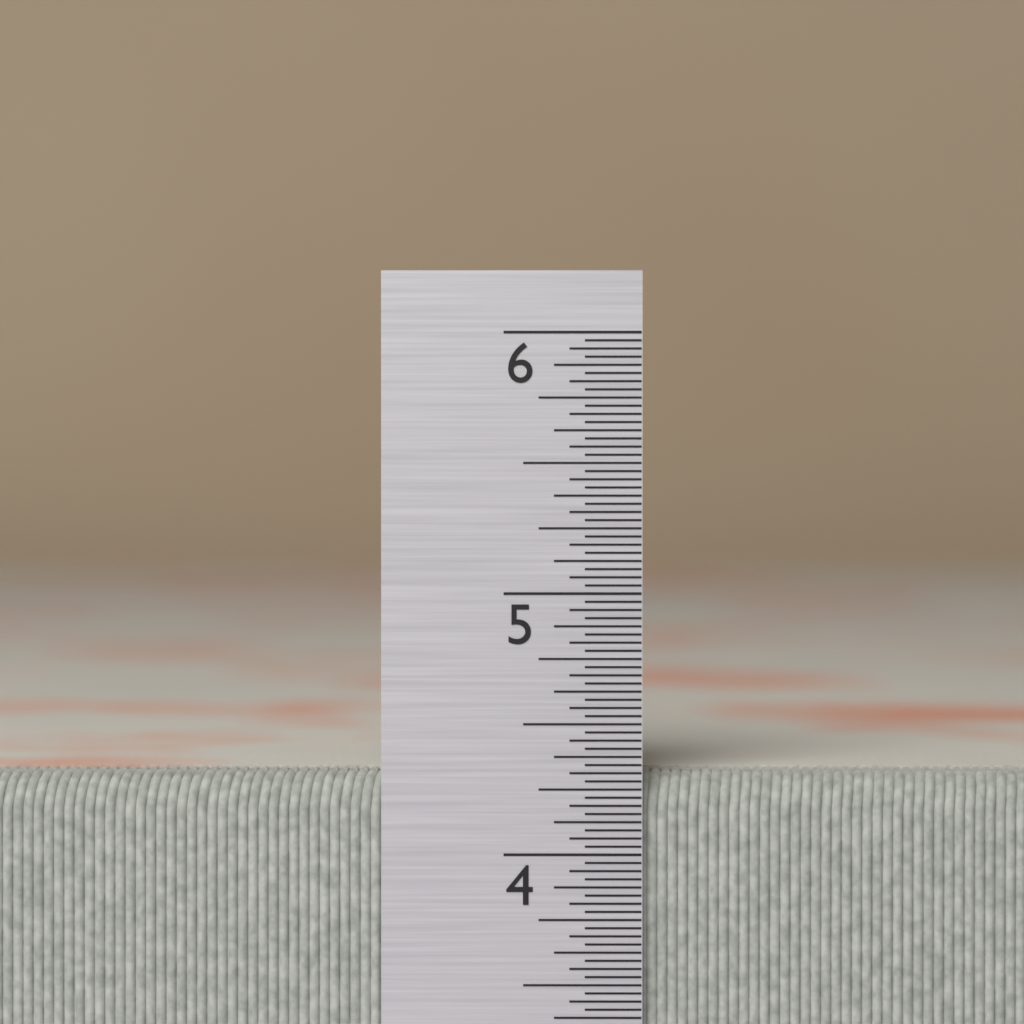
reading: 4.31250 in
